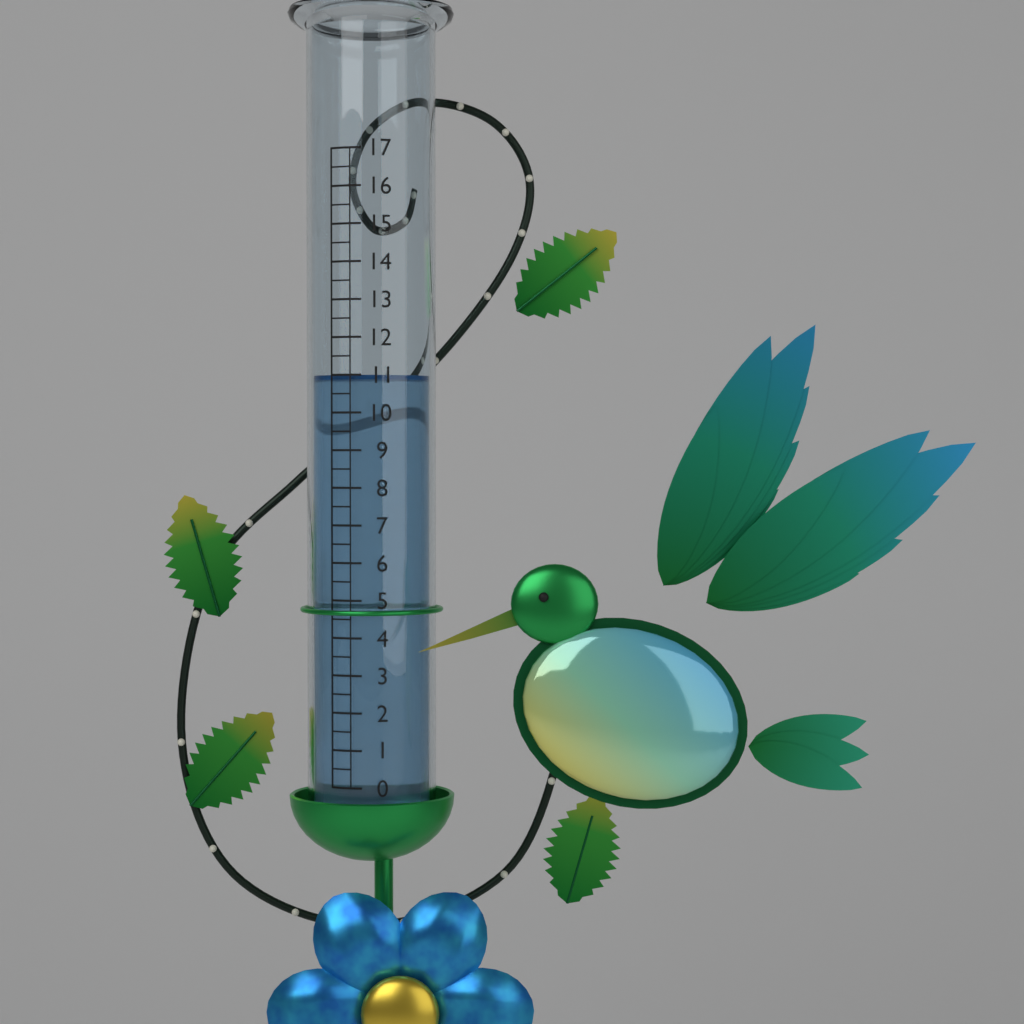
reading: 11.0 (no unit)
